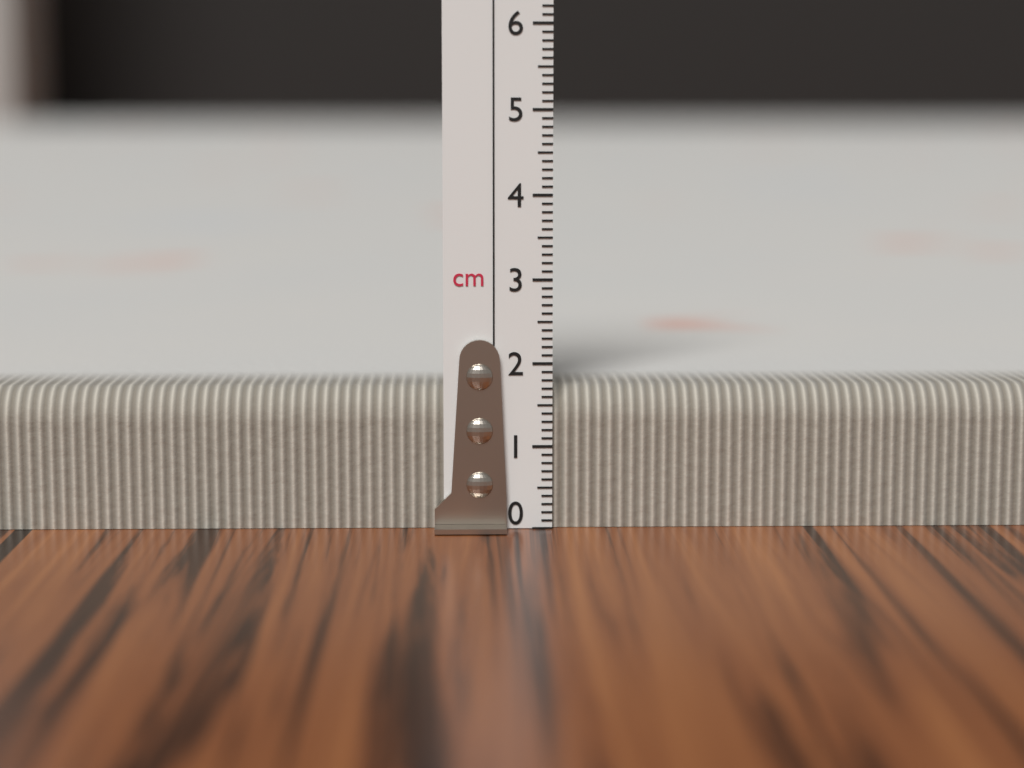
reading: 1.7 cm
